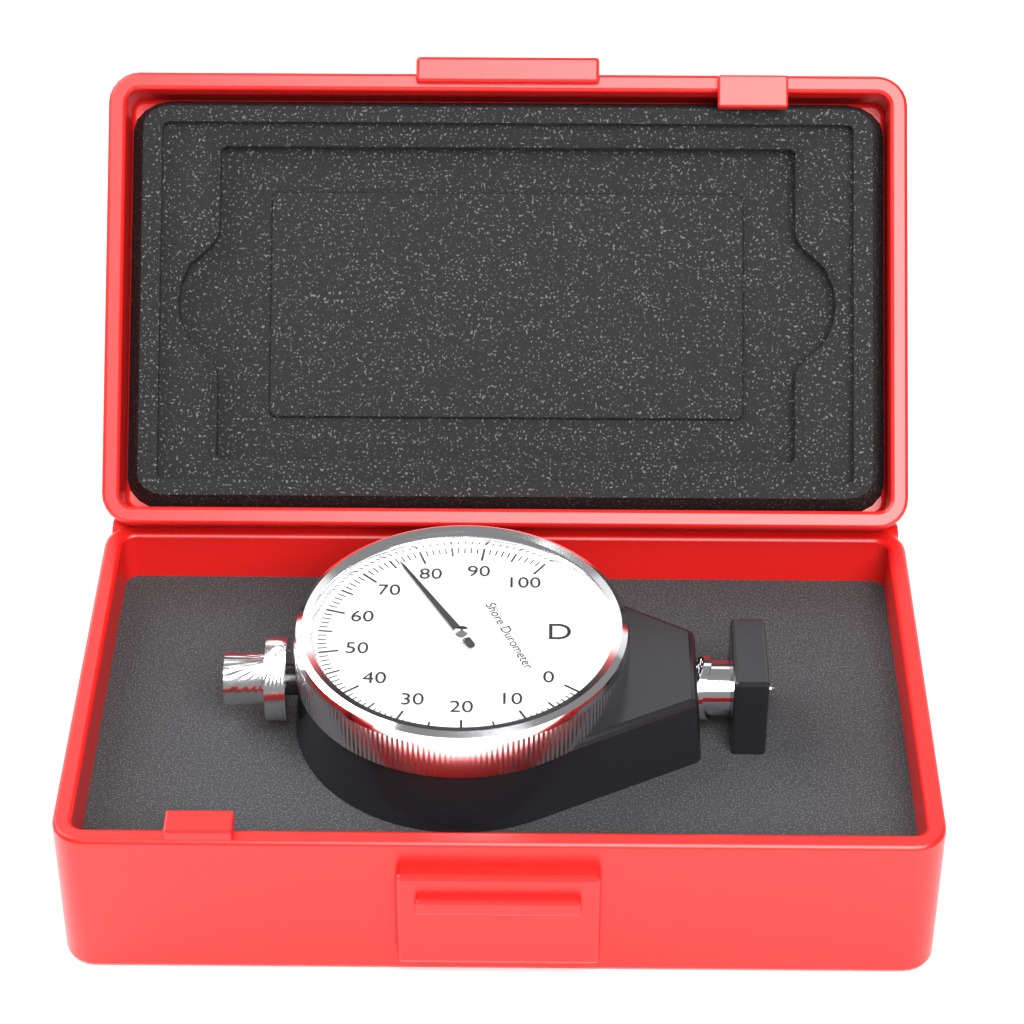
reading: 76 Shore D
